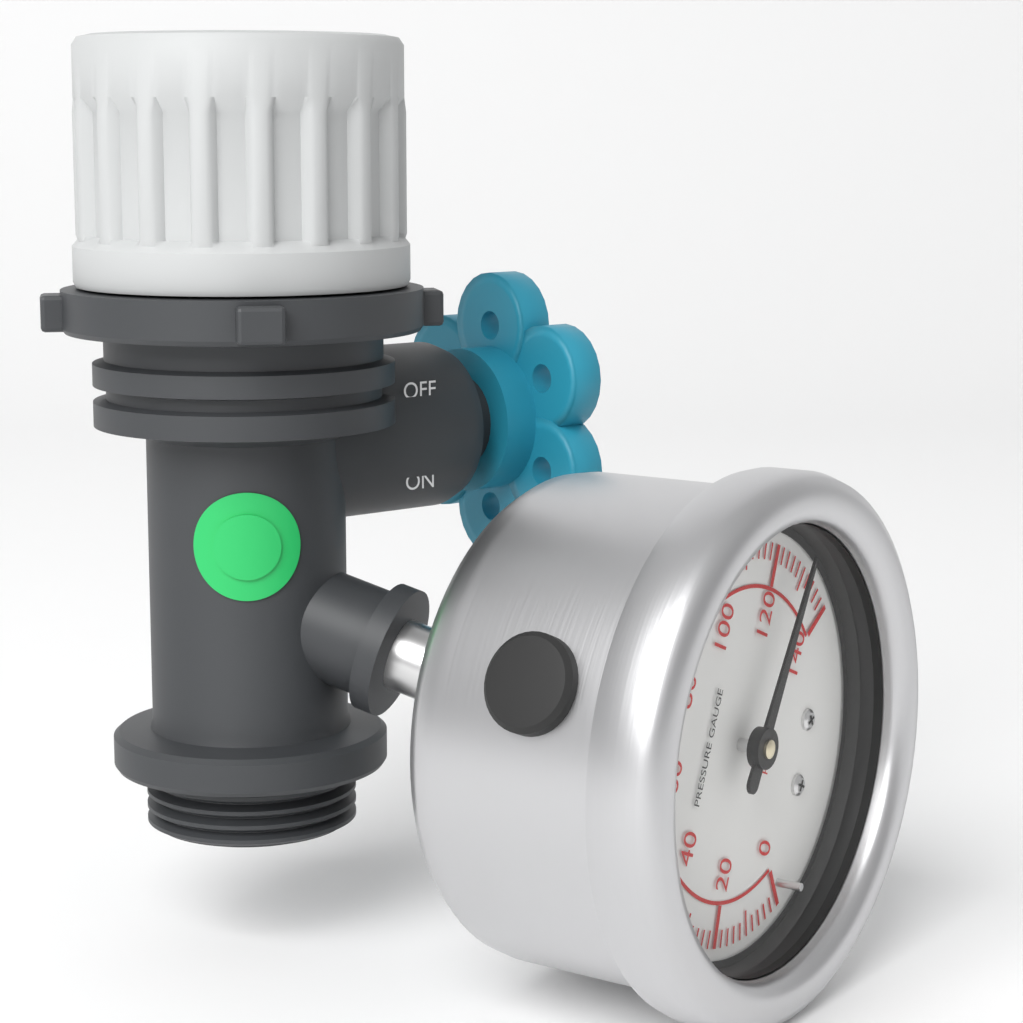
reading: 126 psi
